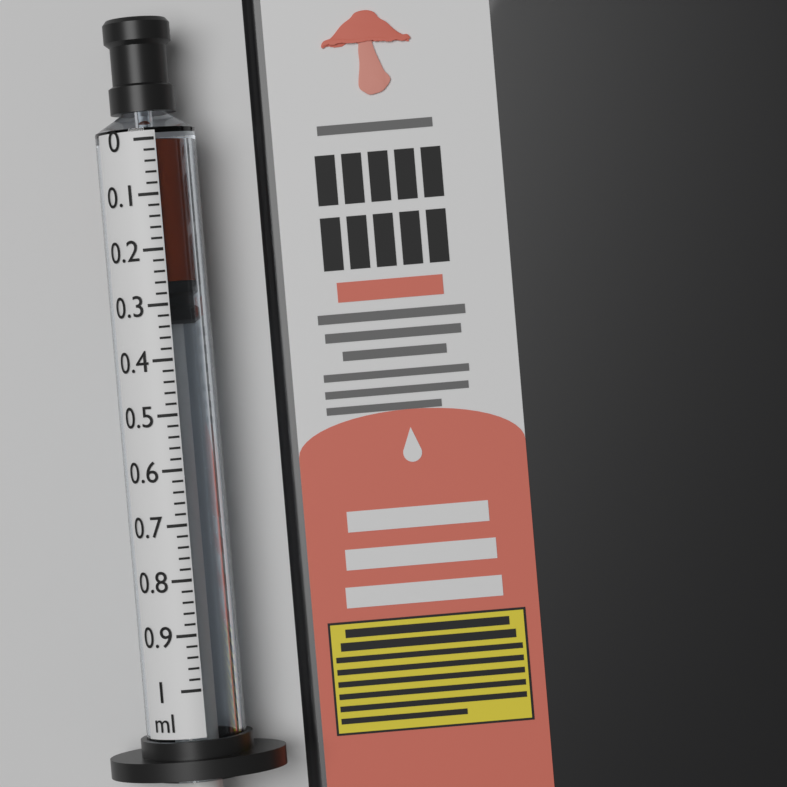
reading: 0.26 ml
